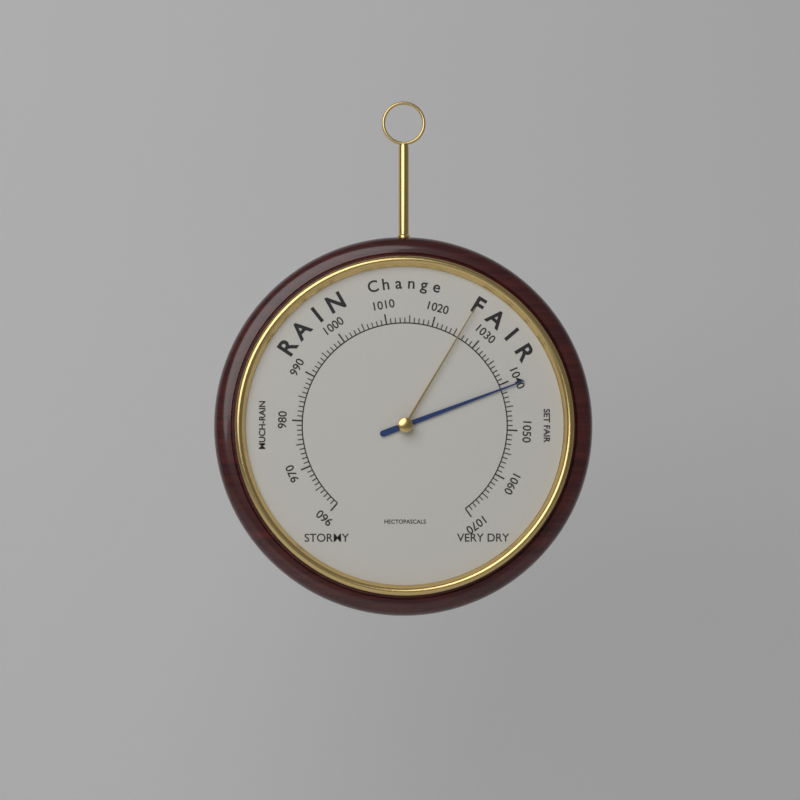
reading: 1041 hPa
